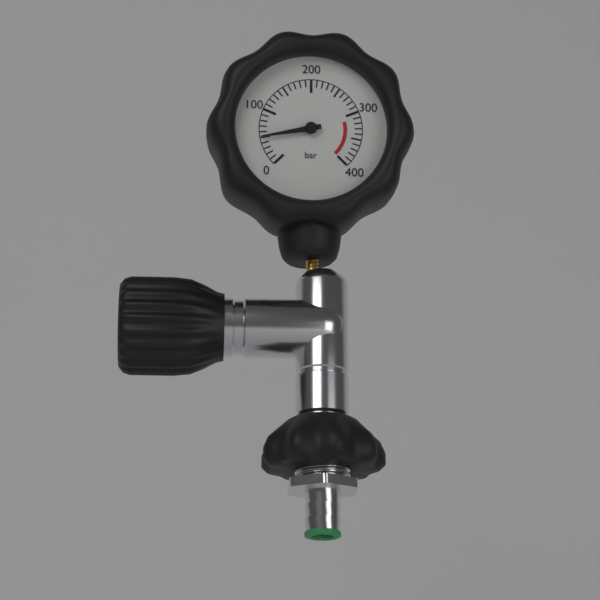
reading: 50 bar
